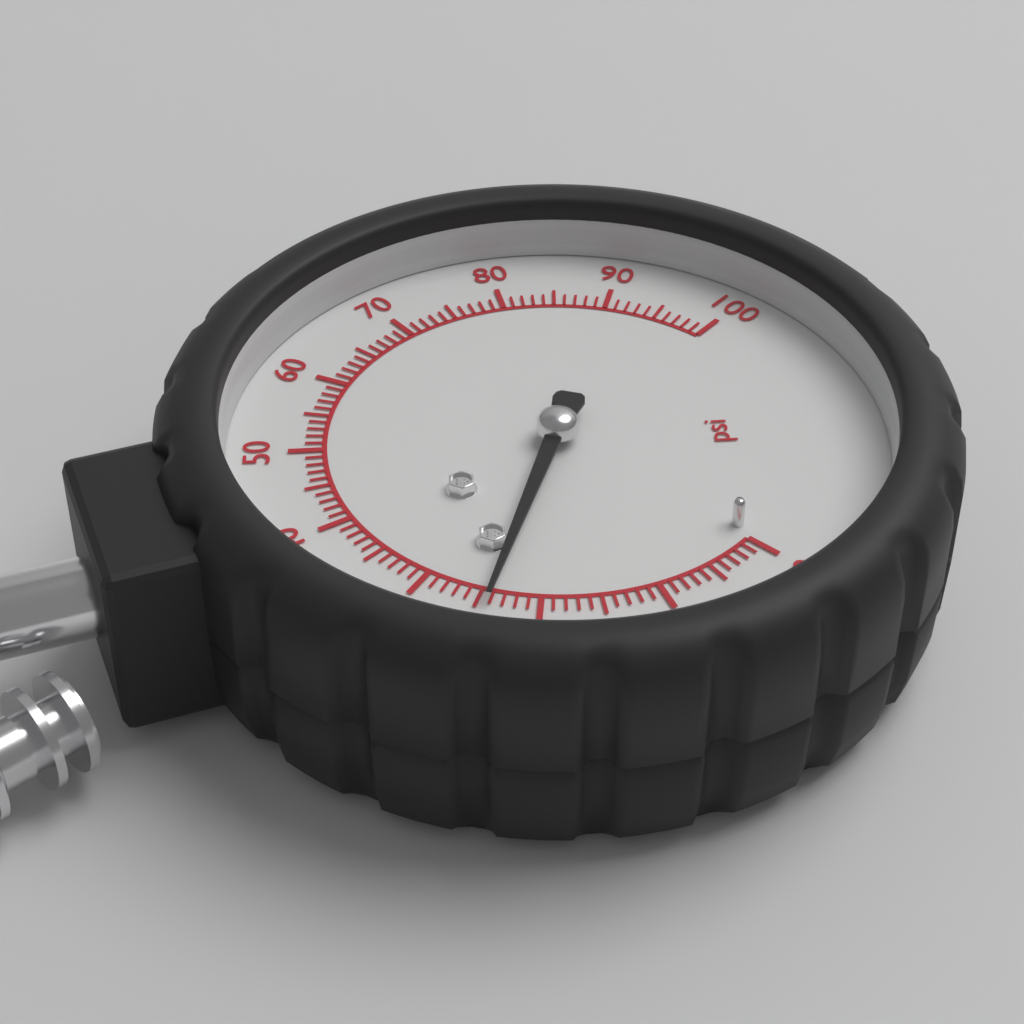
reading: 24 psi
